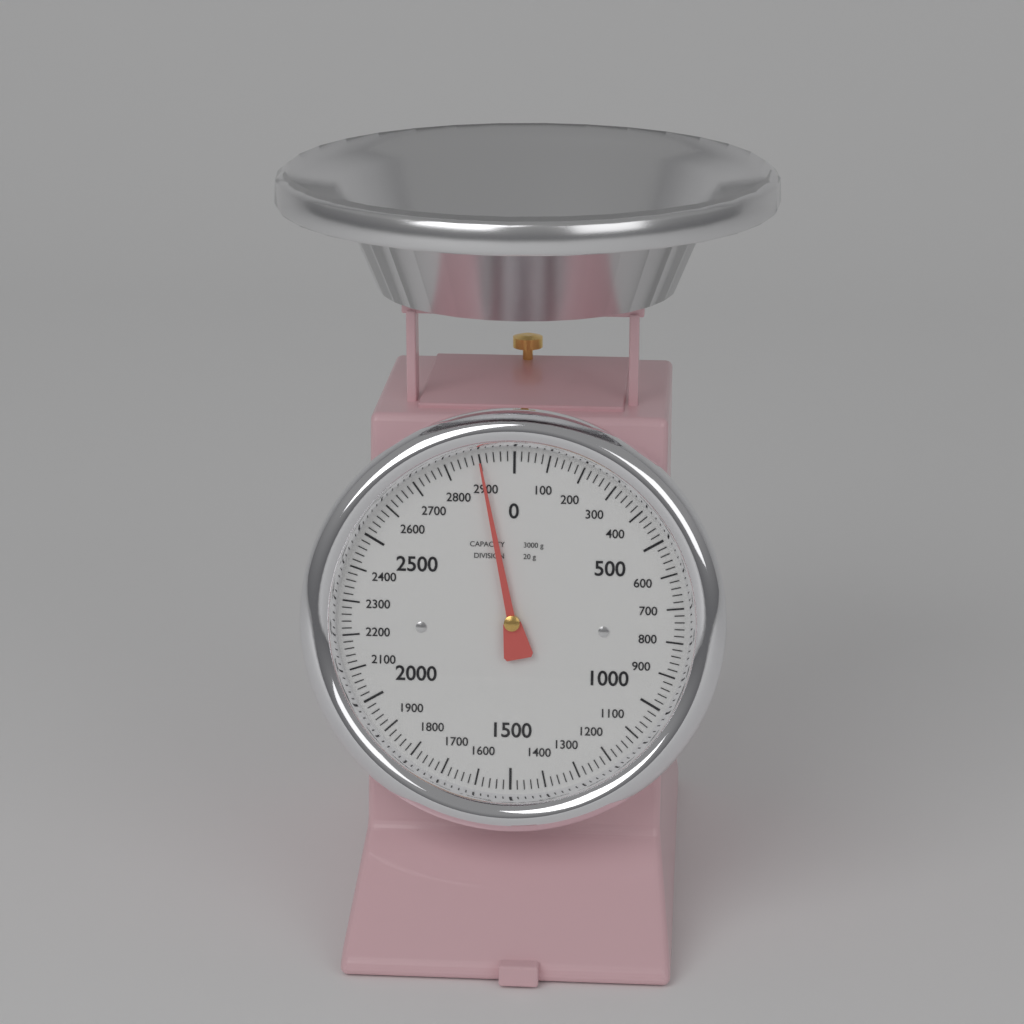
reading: 2900 g
